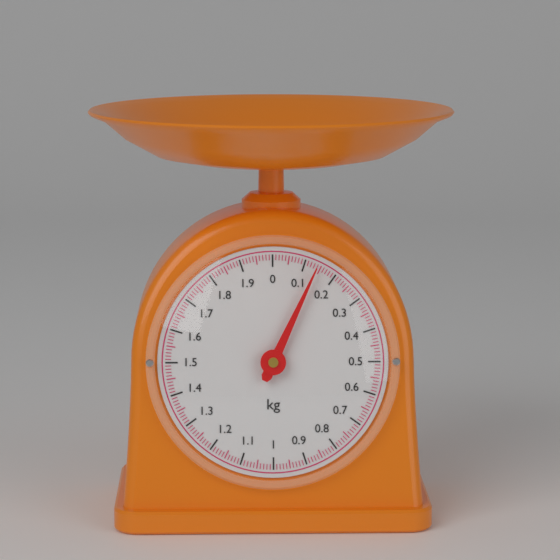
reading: 0.14 kg
